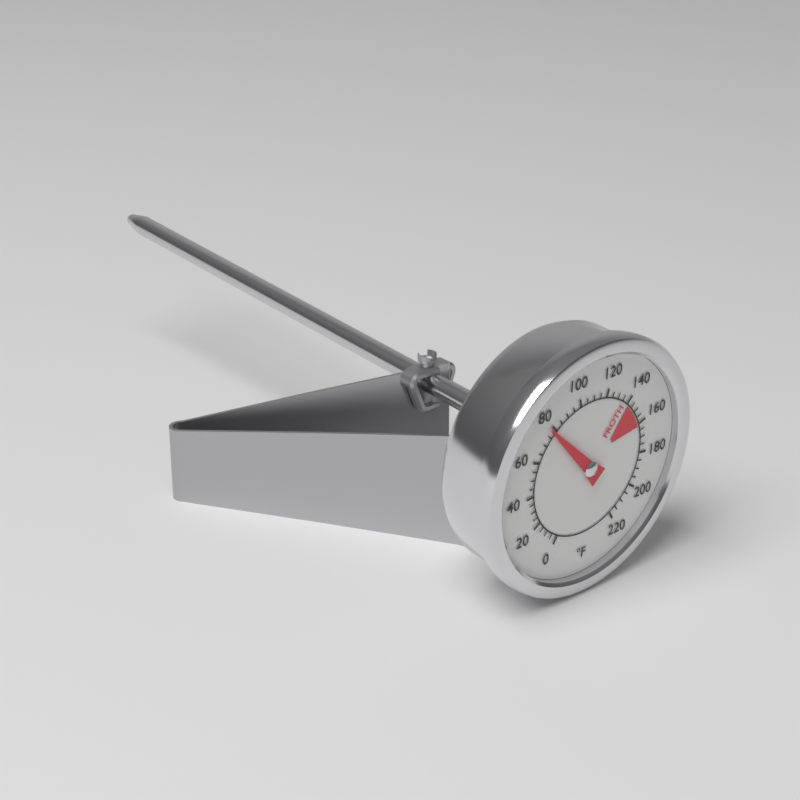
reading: 78 °F
